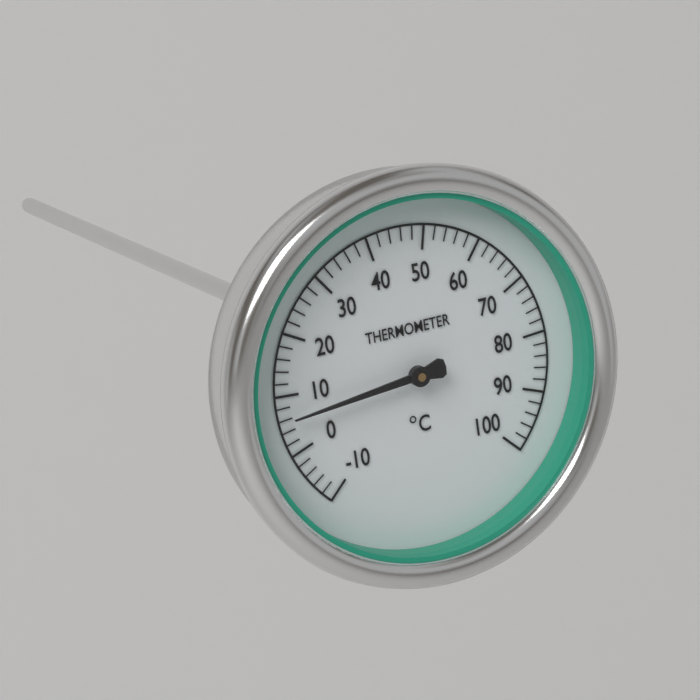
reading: 6 °C
